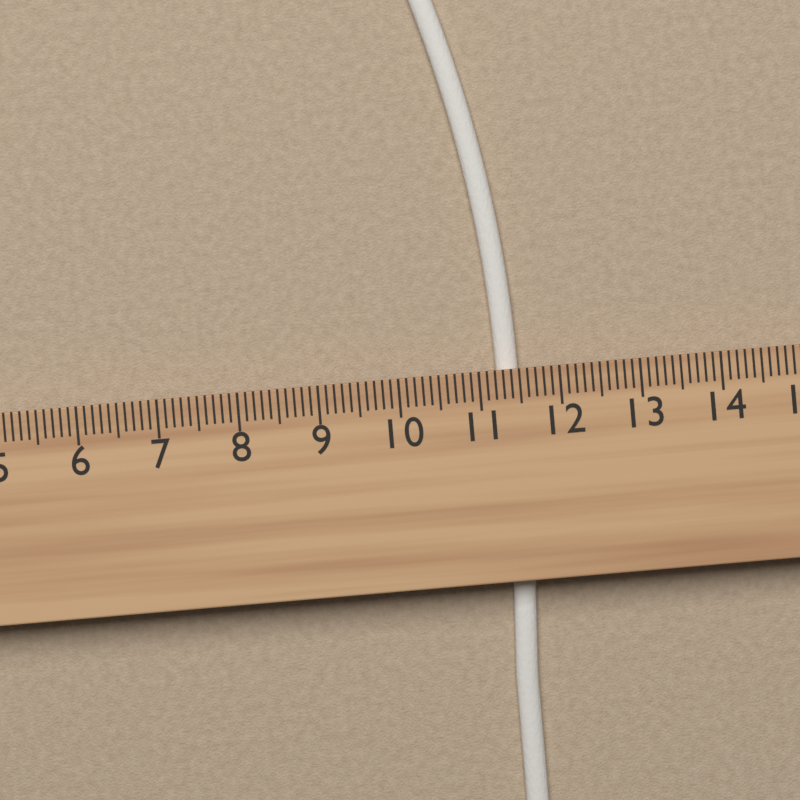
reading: 11.5 cm
